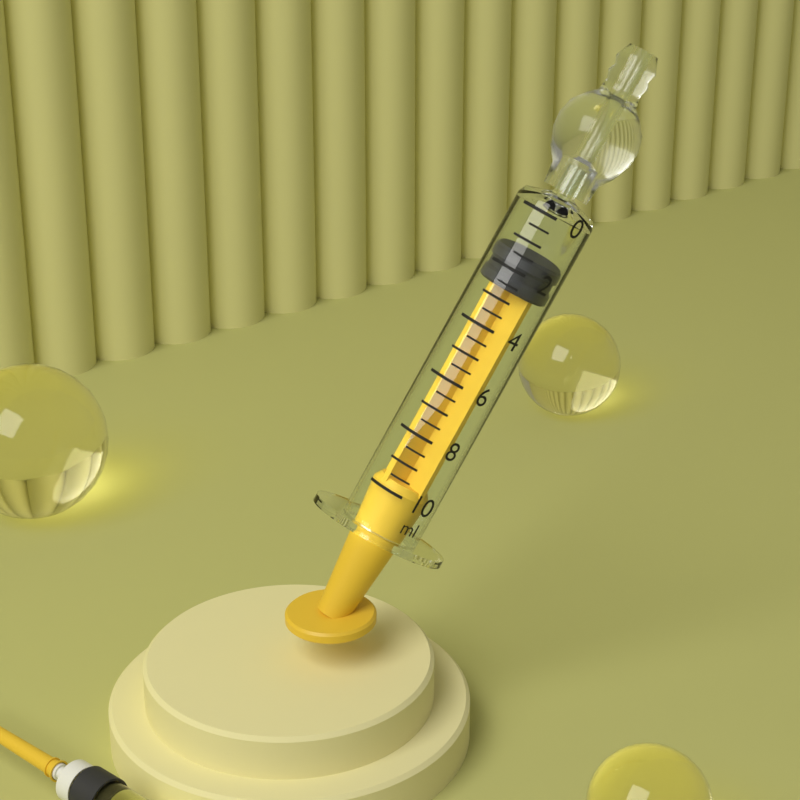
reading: 1.5 ml
